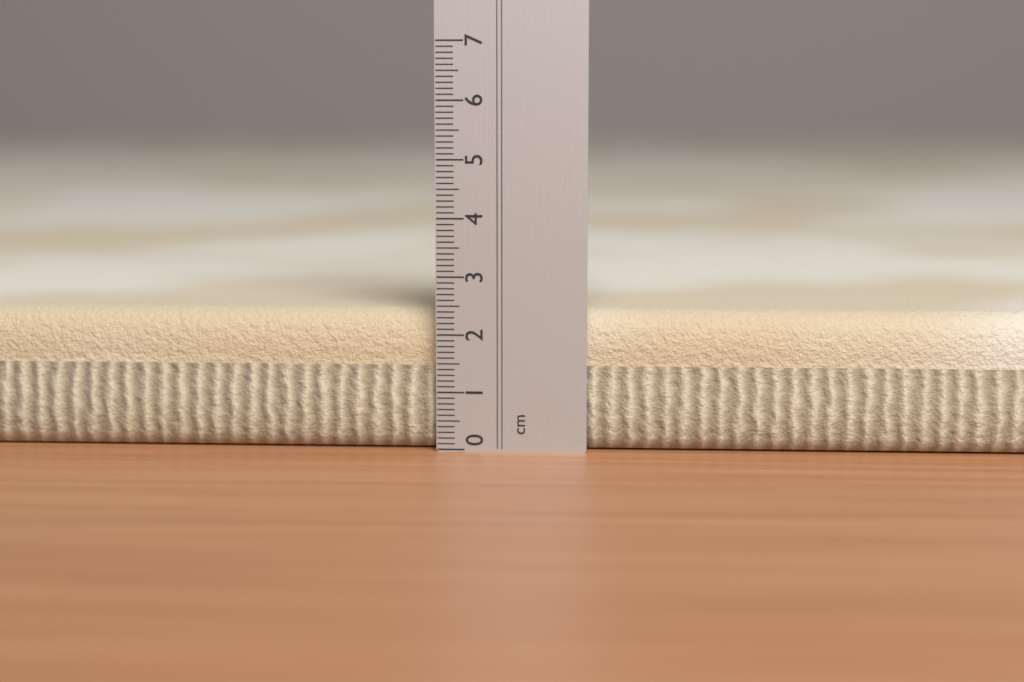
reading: 2.4 cm
